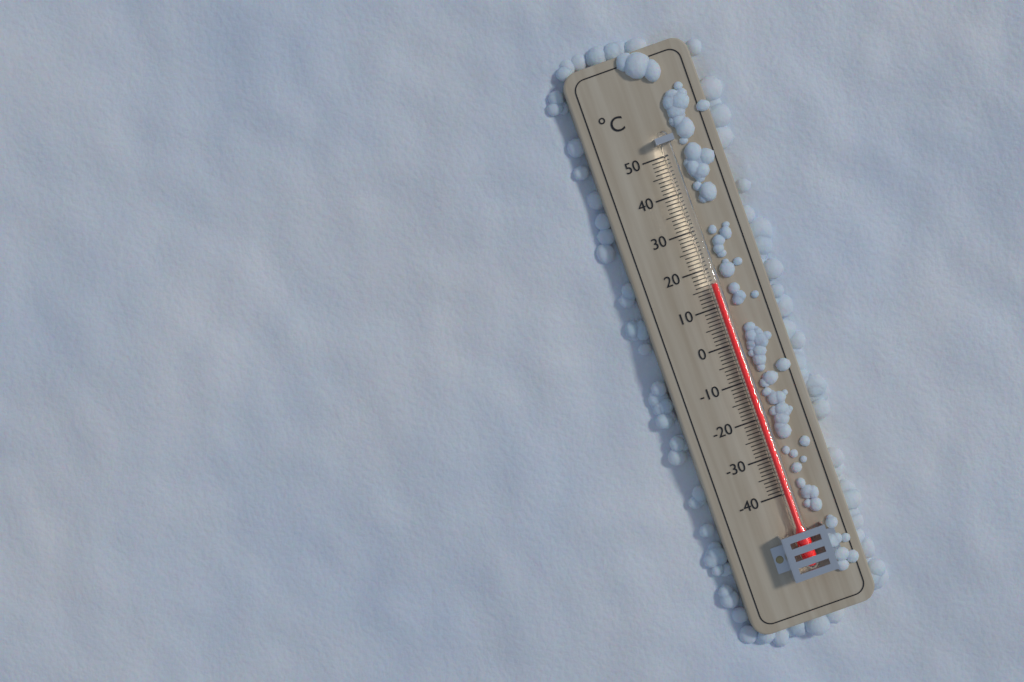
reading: 16 °C
